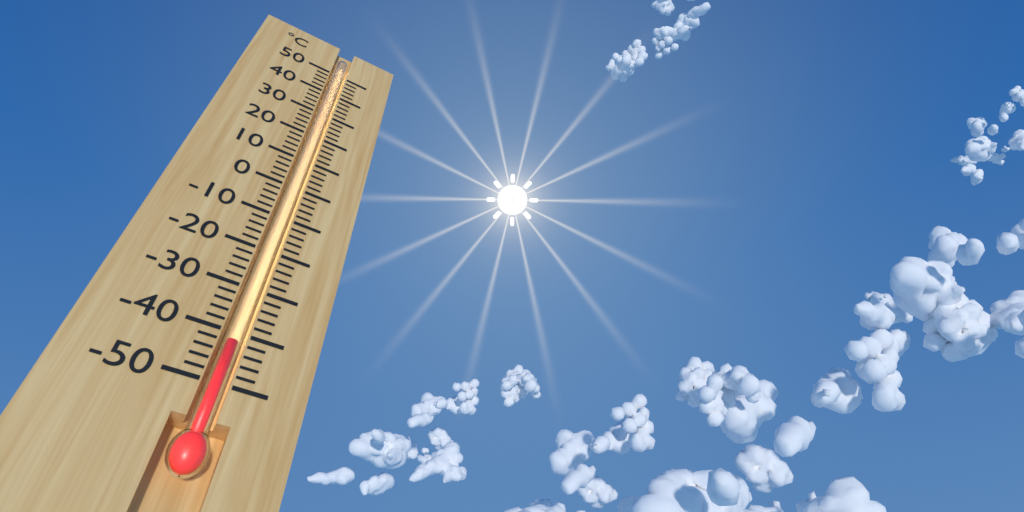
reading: -42 °C
